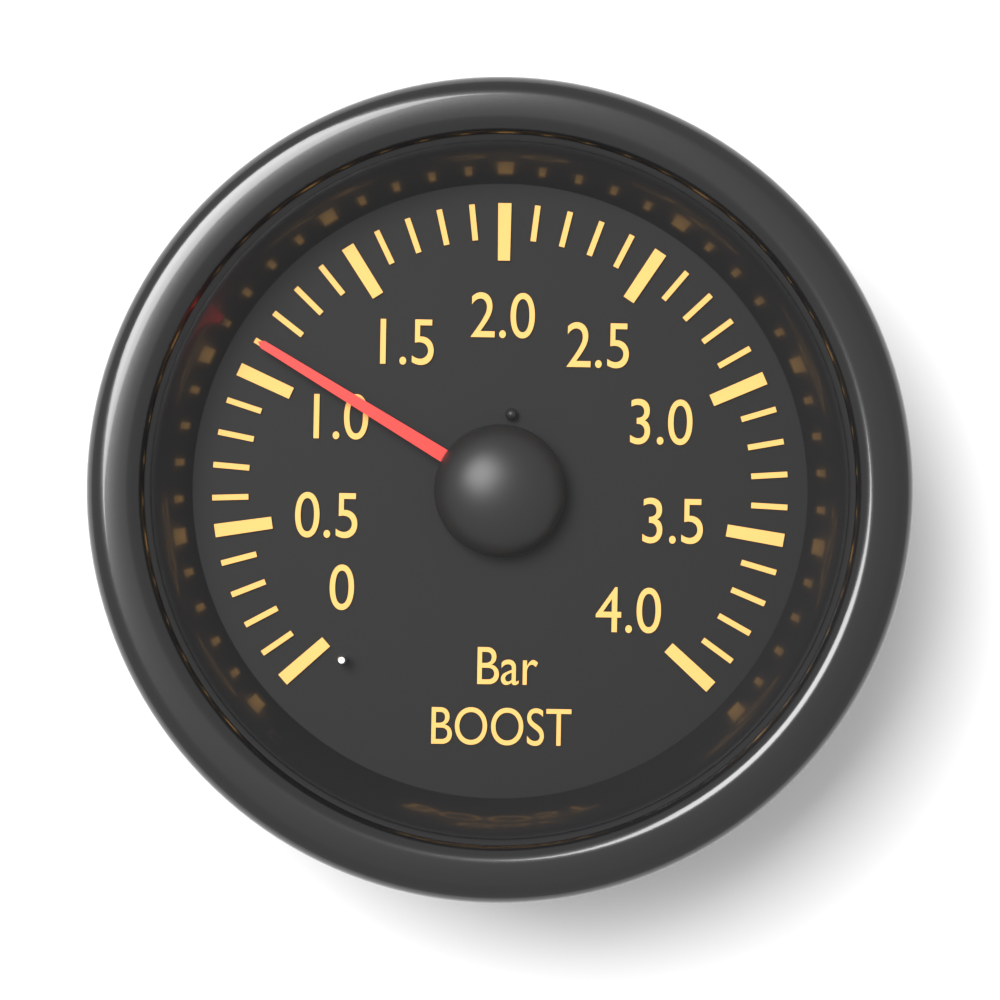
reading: 1.1 bar
